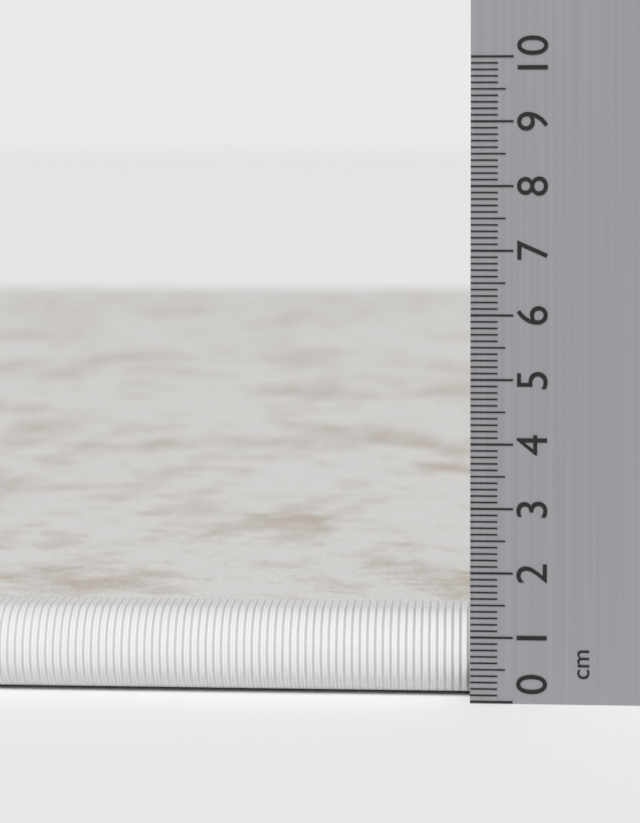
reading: 1.3 cm
